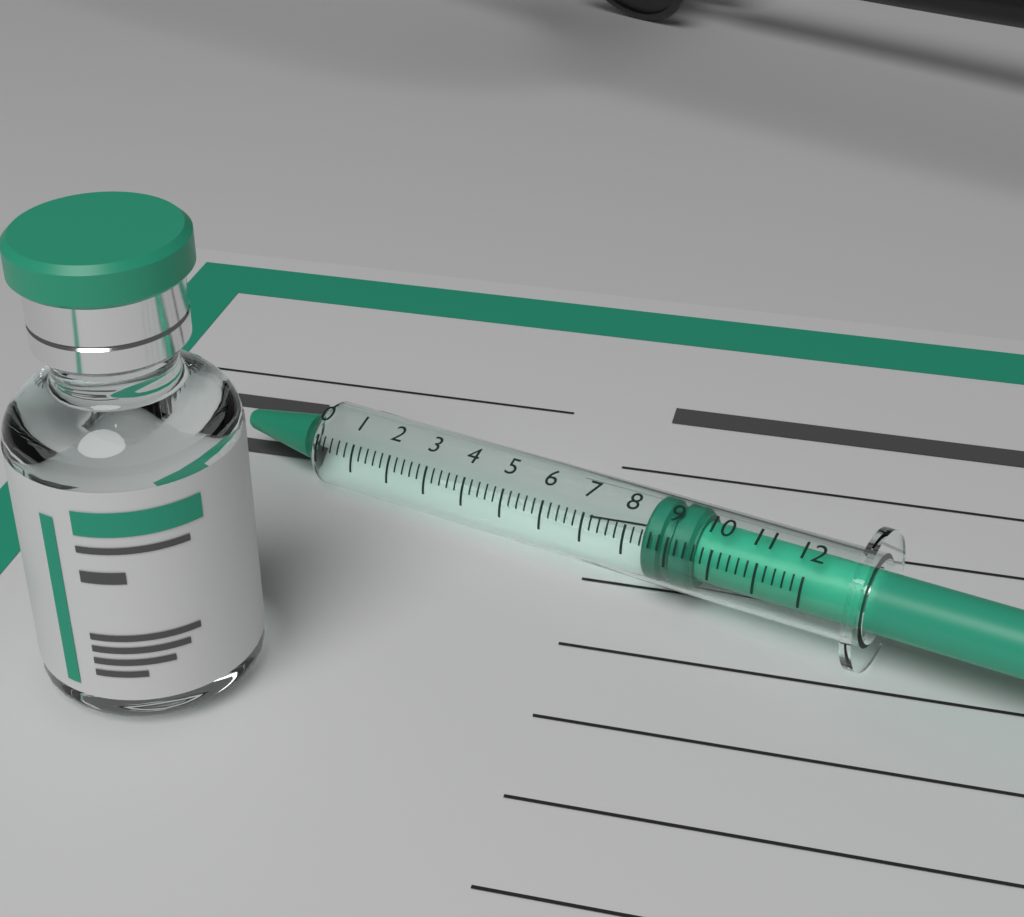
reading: 8.4 (no unit)
